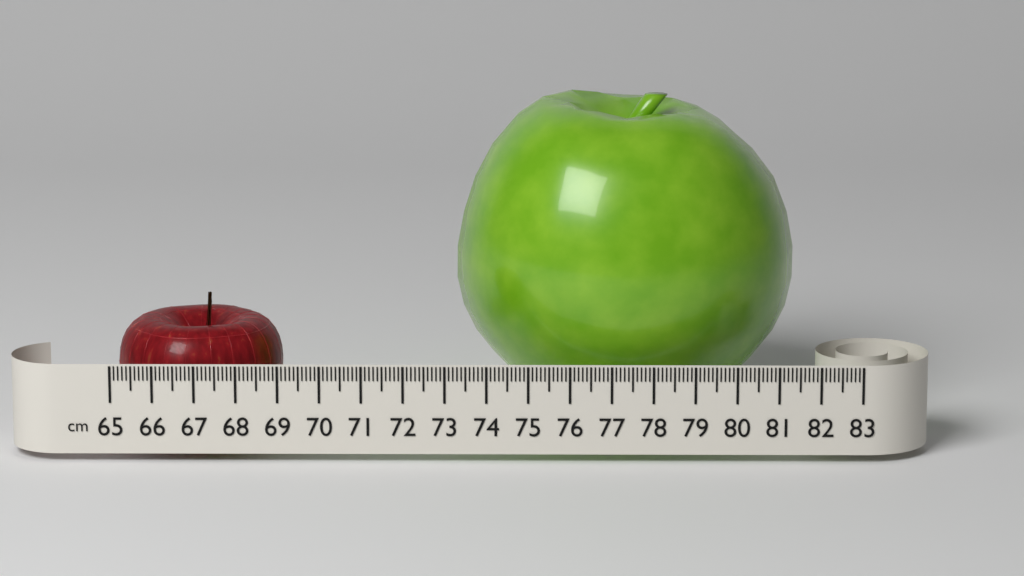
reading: 69.0 cm
